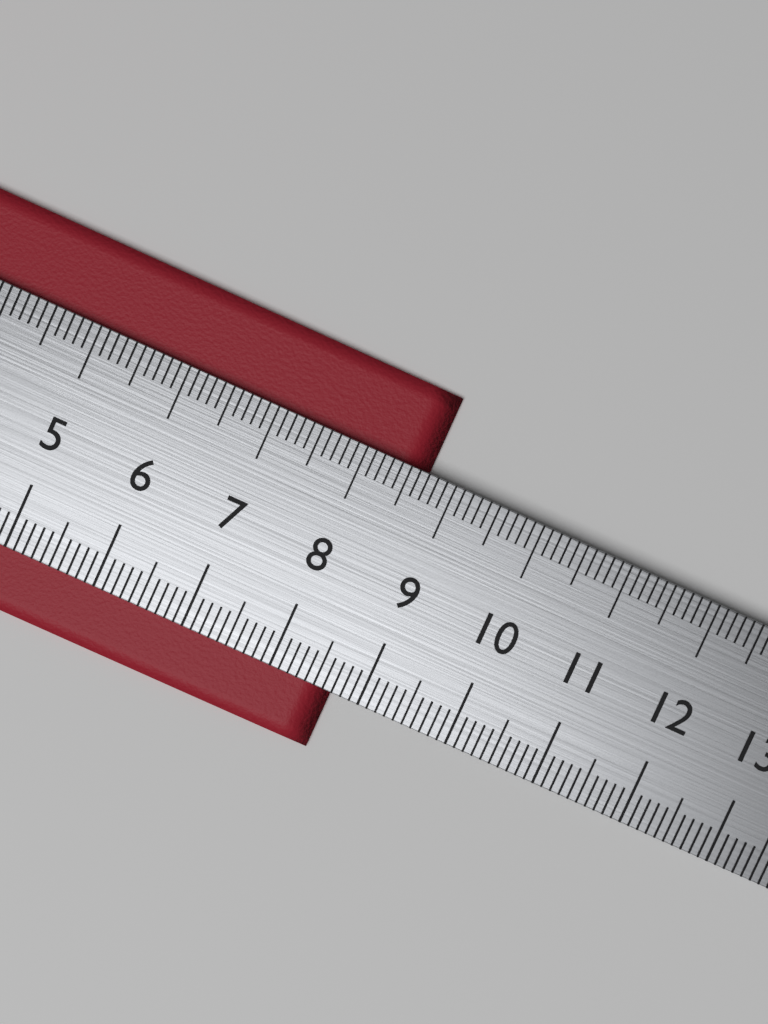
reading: 8.7 cm
